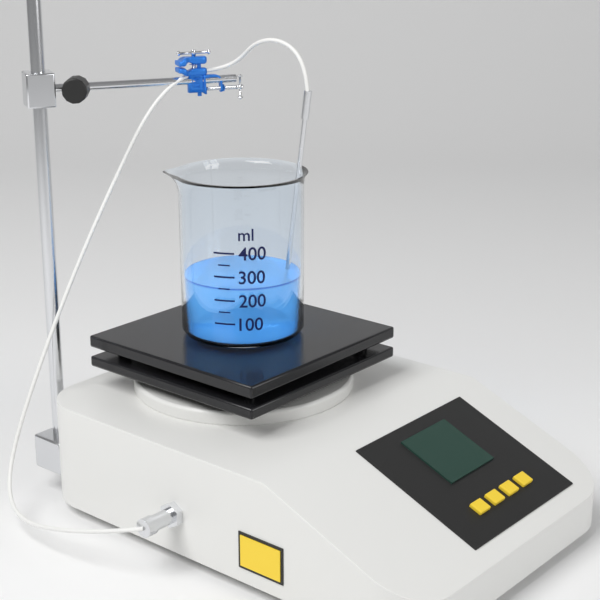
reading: 250 ml
